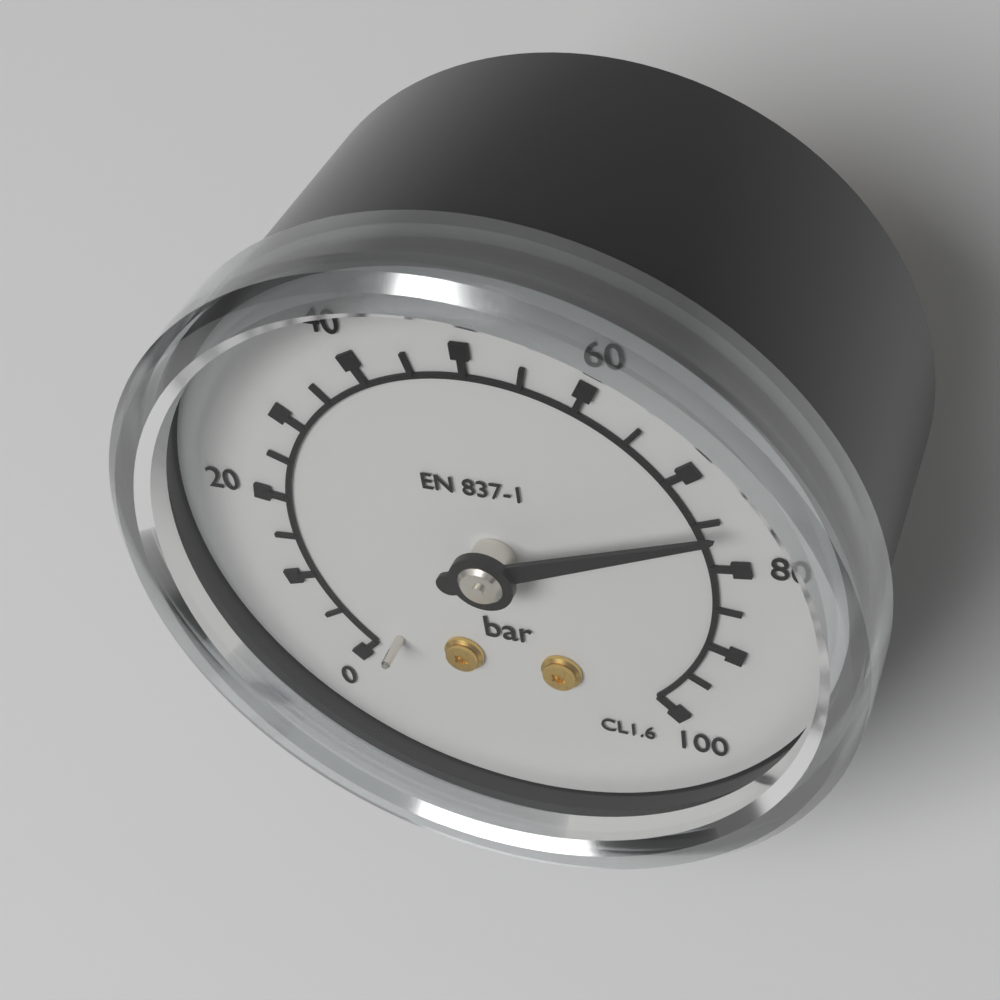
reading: 75 bar
